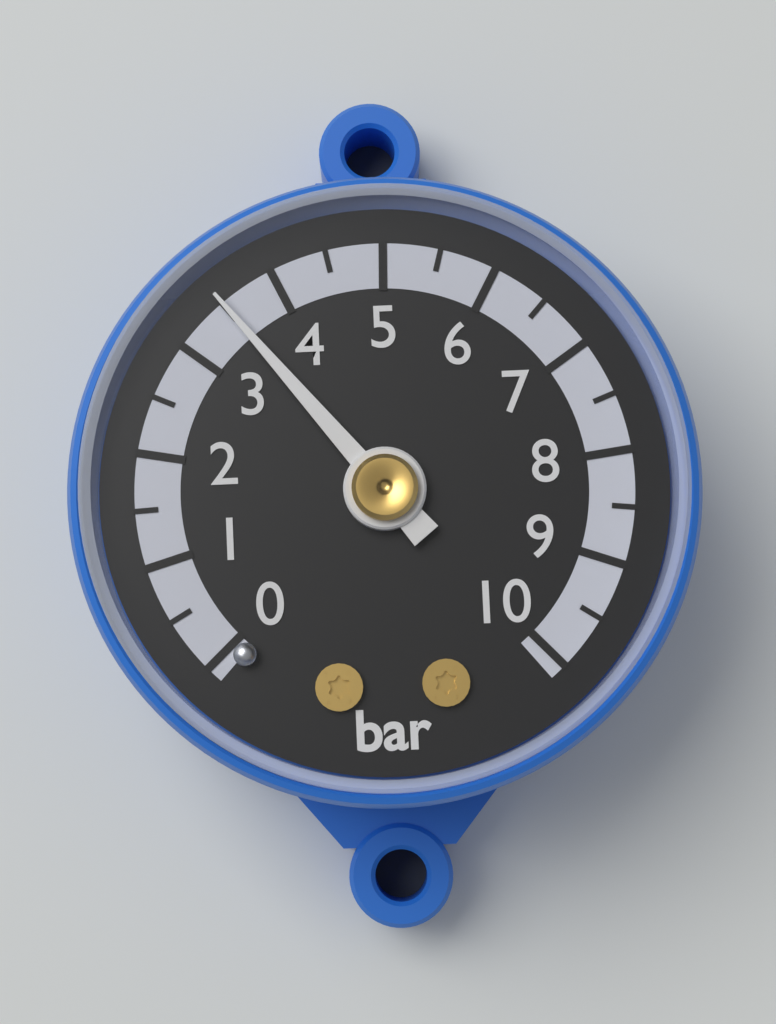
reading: 3.5 bar
